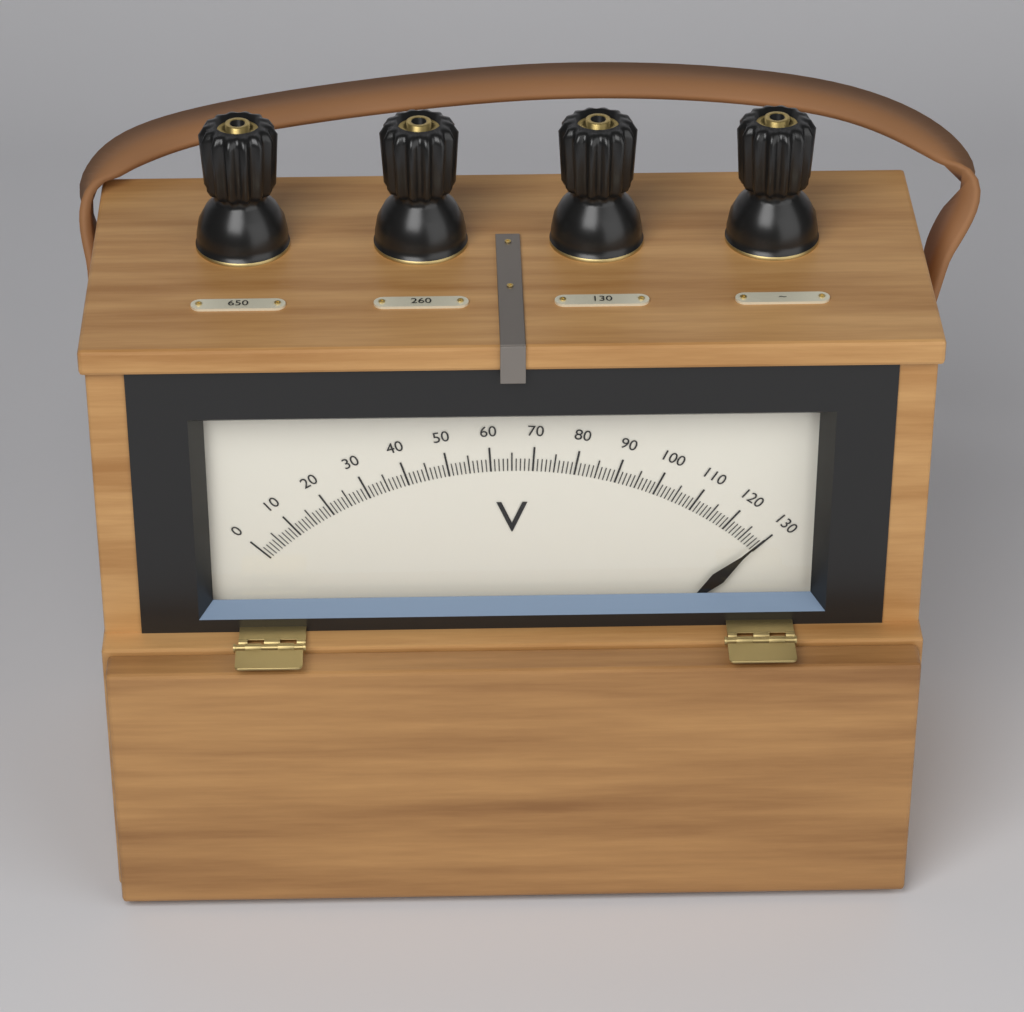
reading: 129 V
